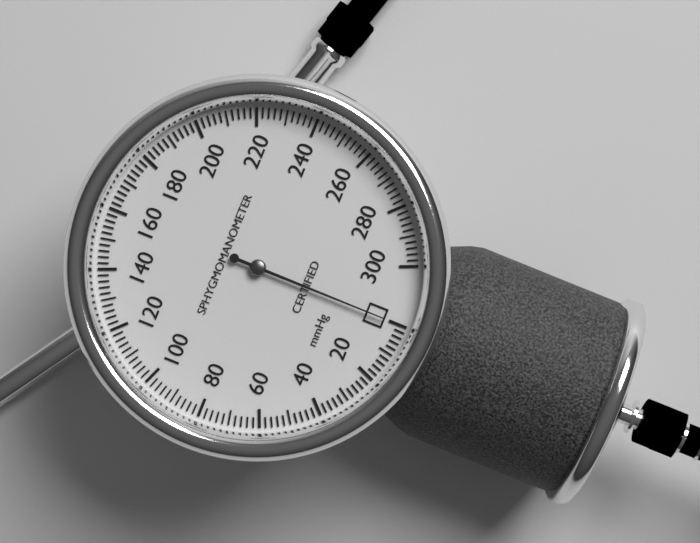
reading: 0 mmHg
